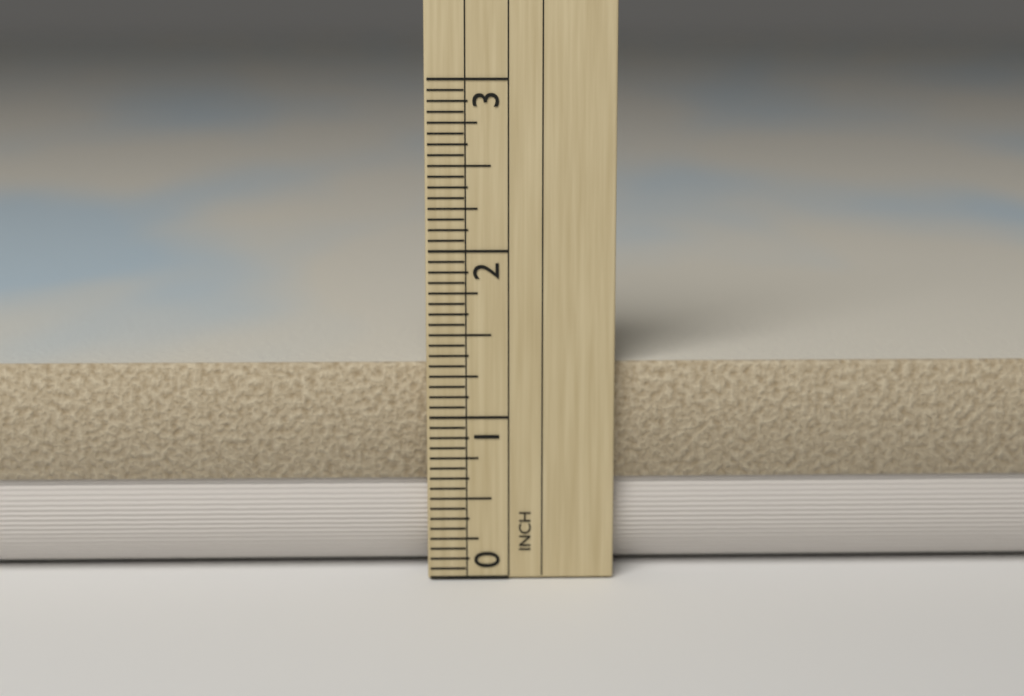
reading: 1.3125 in
